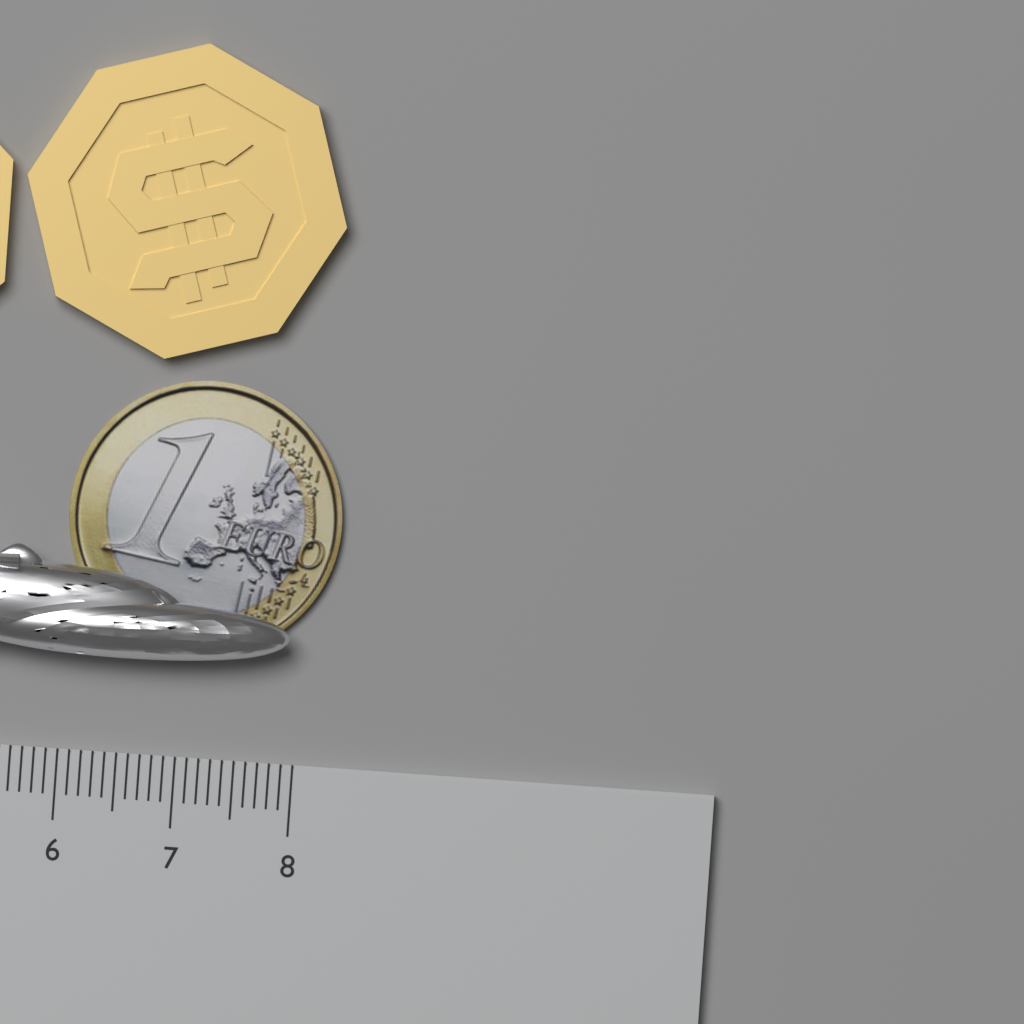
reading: 7.9 cm
